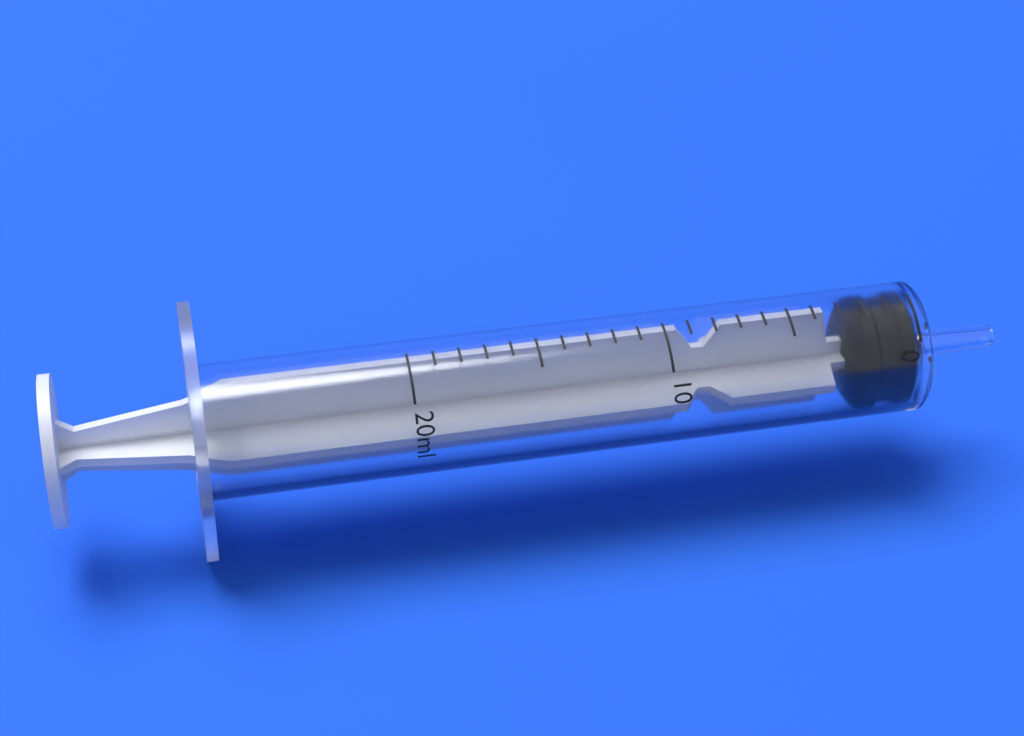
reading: 0 ml
